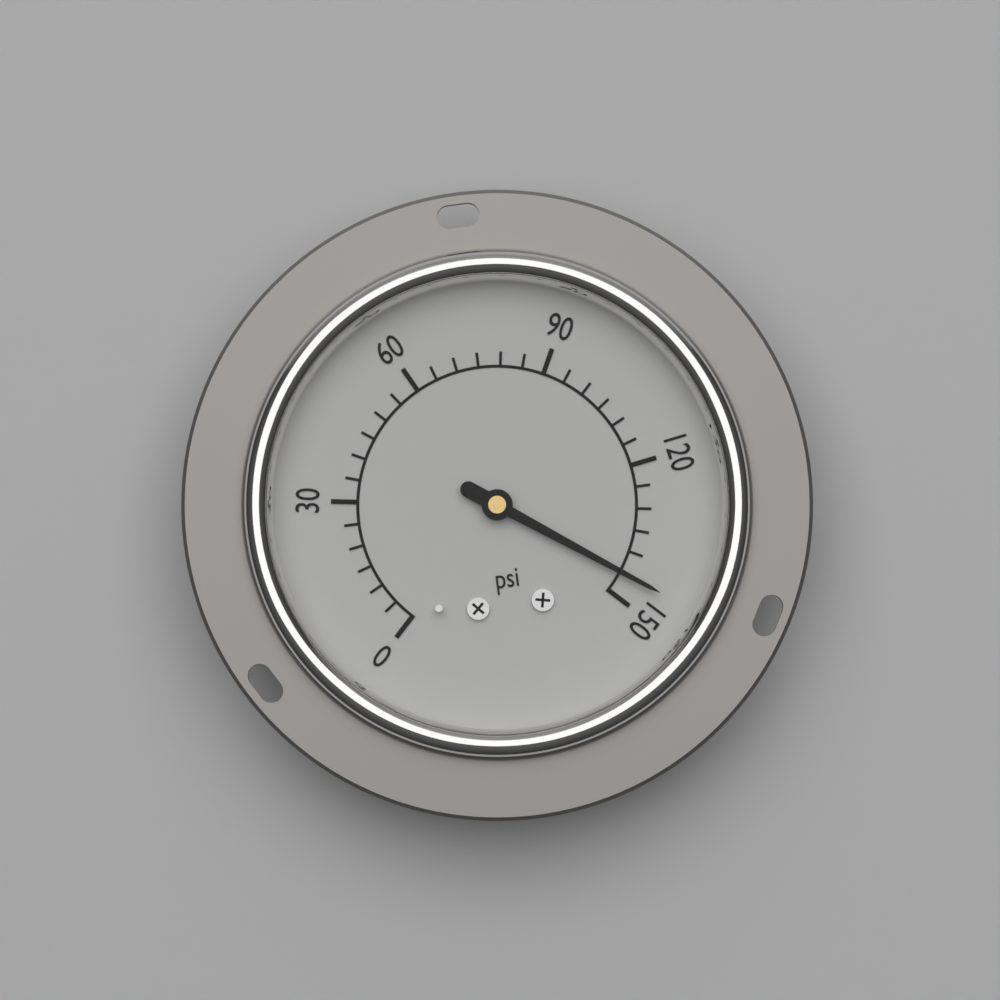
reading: 145 psi
